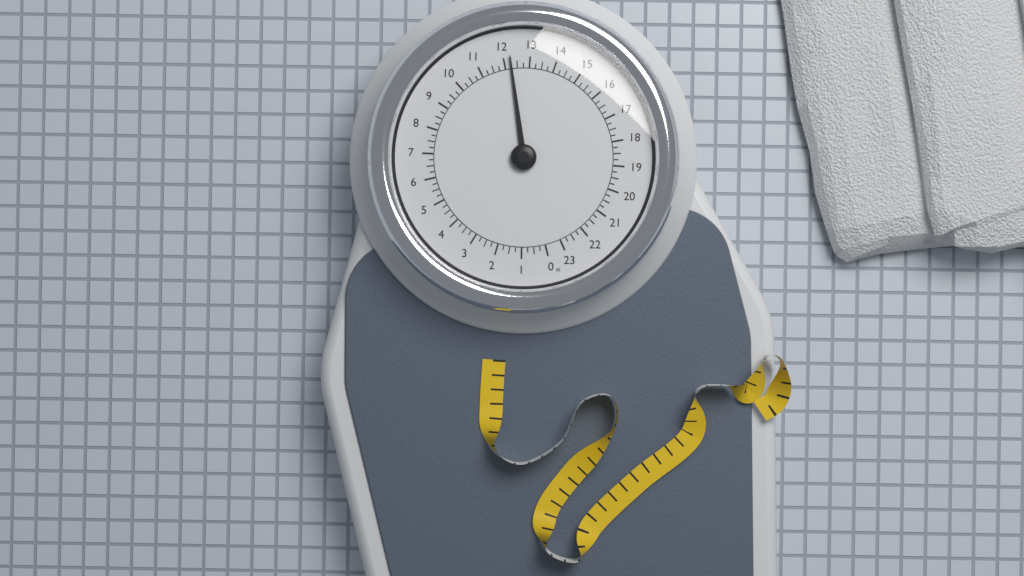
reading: 12.25 st
